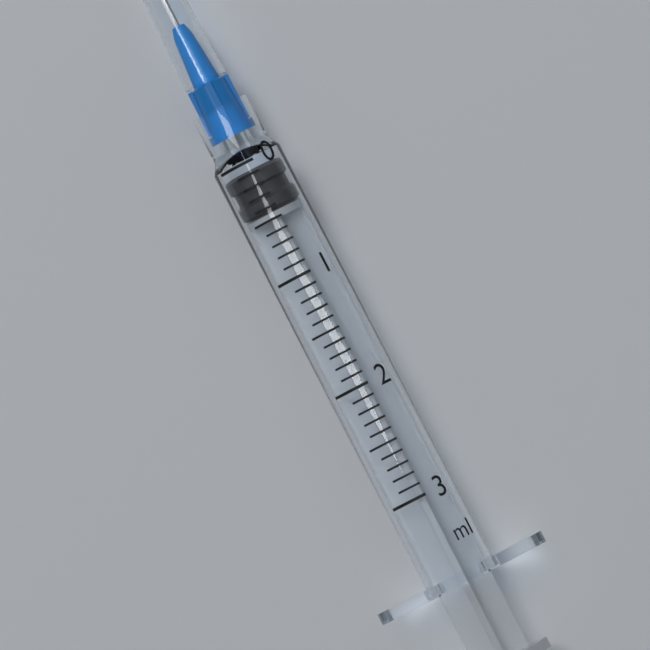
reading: 0.1 ml
